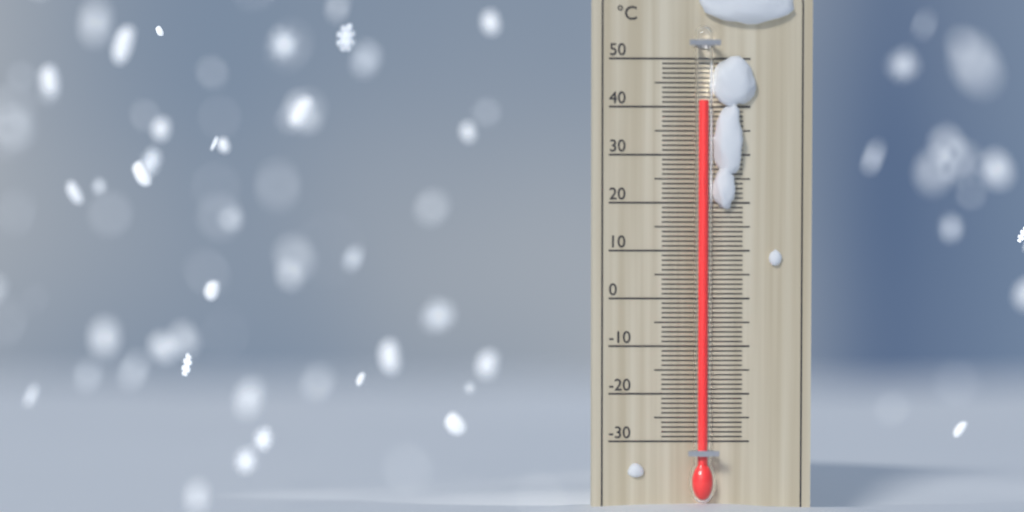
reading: 41 °C
